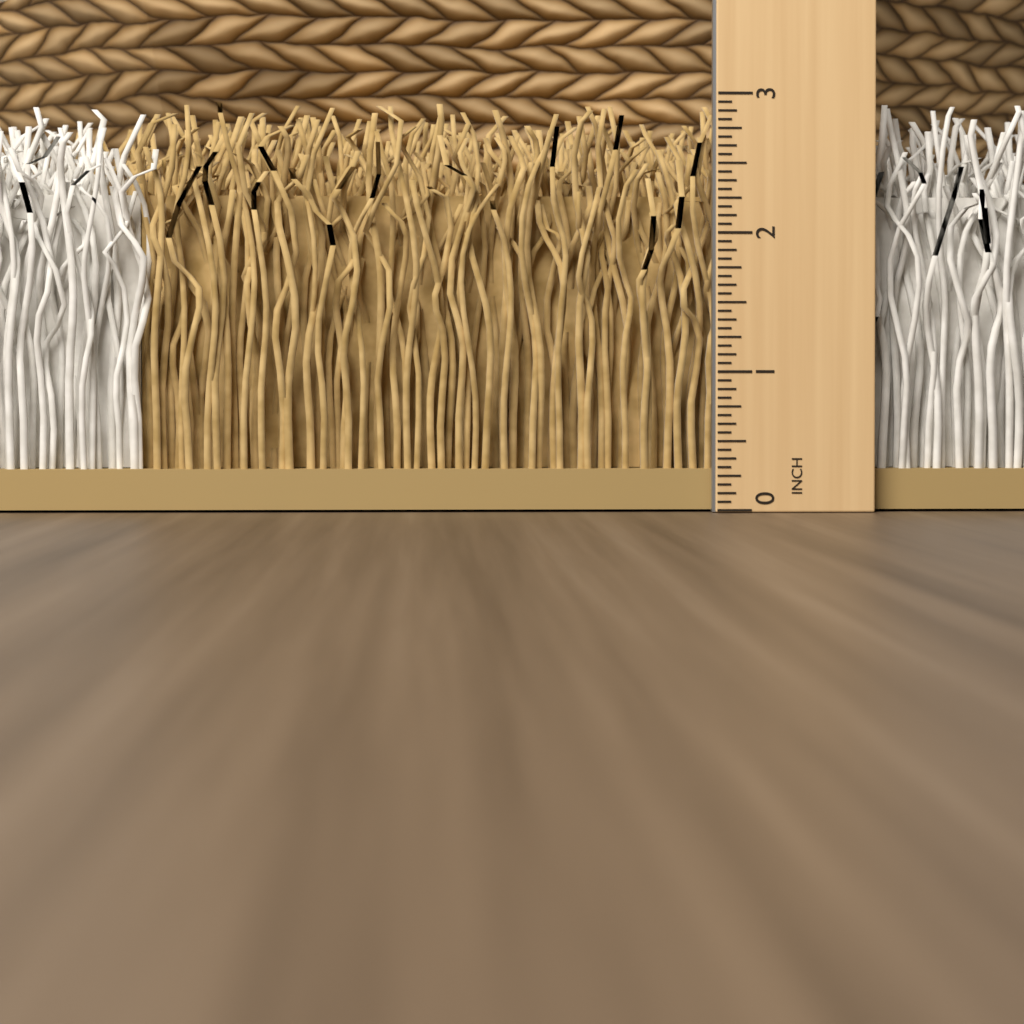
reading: 2.9375 in
